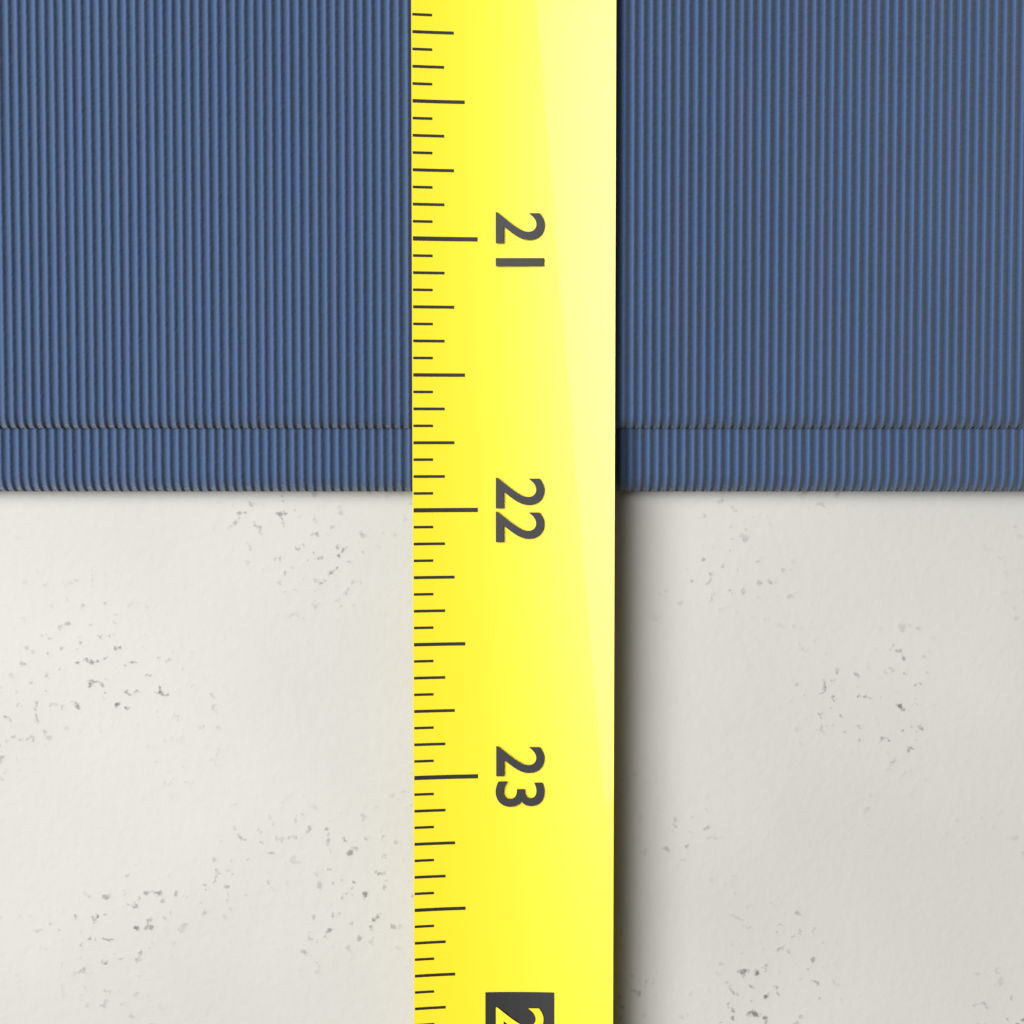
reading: 21.9375 (no unit)
